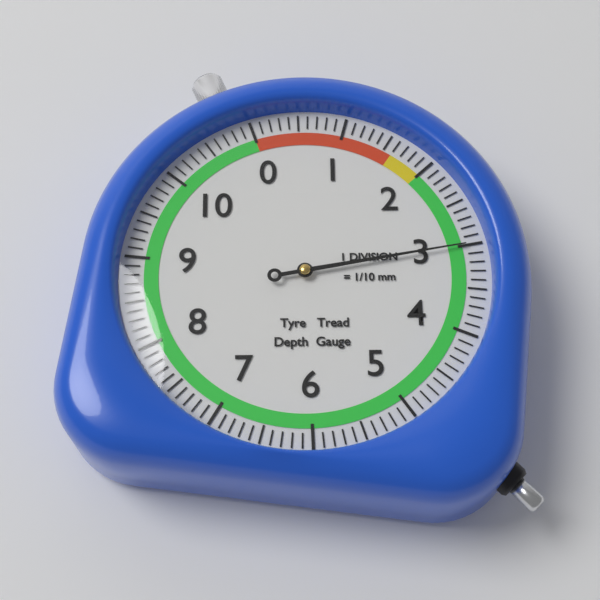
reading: 3.0 mm
